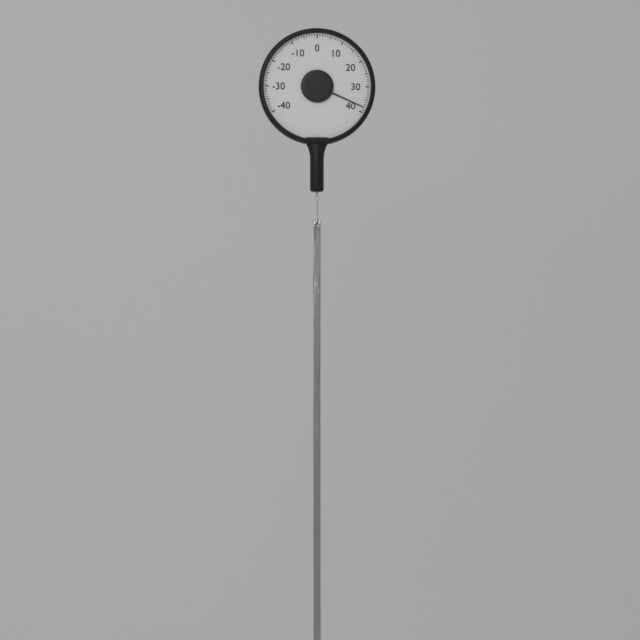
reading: 38 (no unit)
